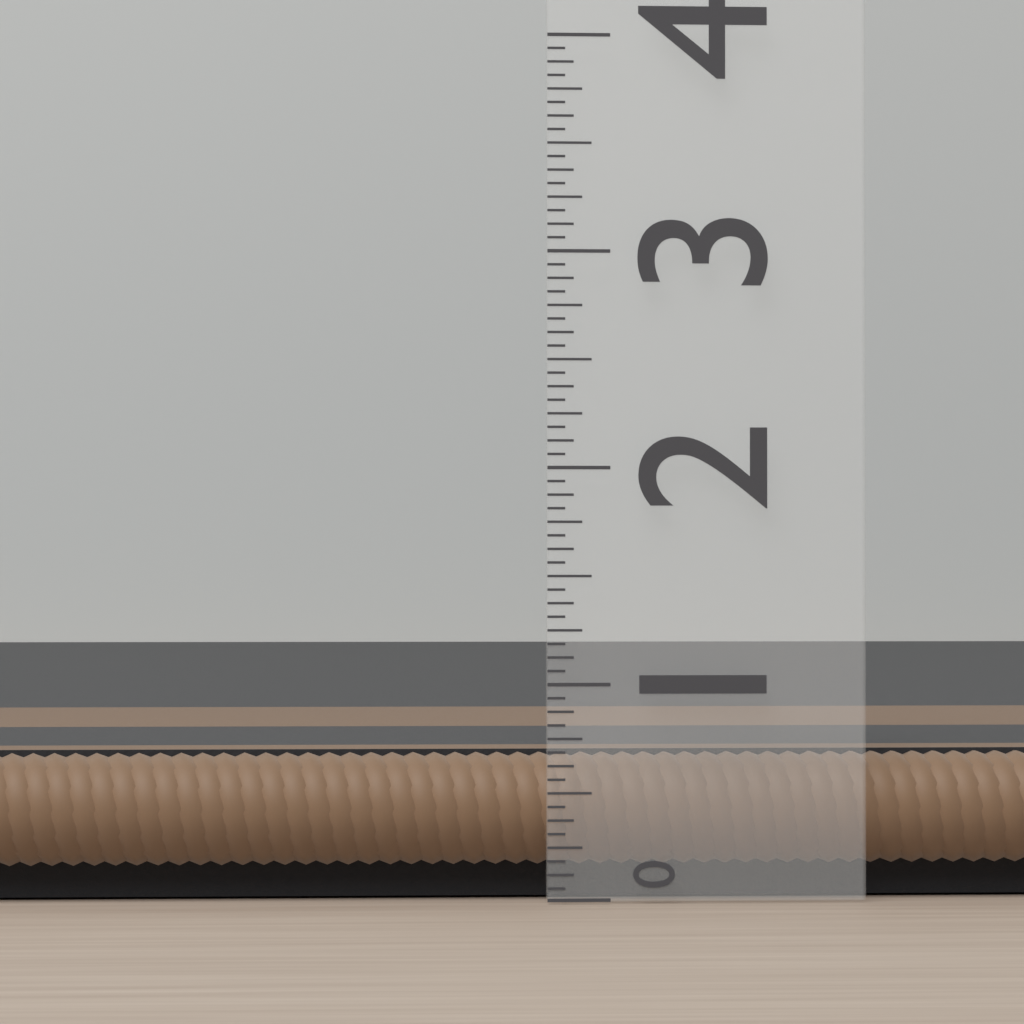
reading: 0.6875 (no unit)
